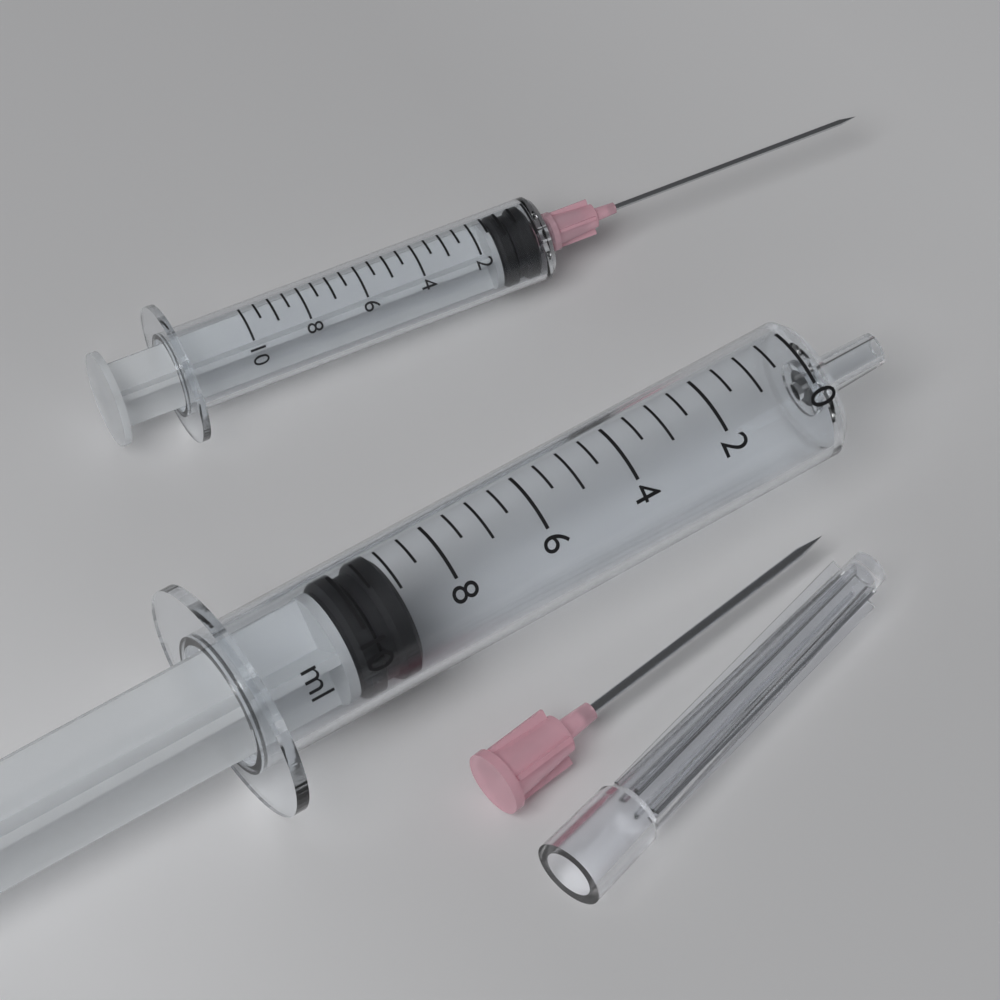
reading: 9.0 ml
